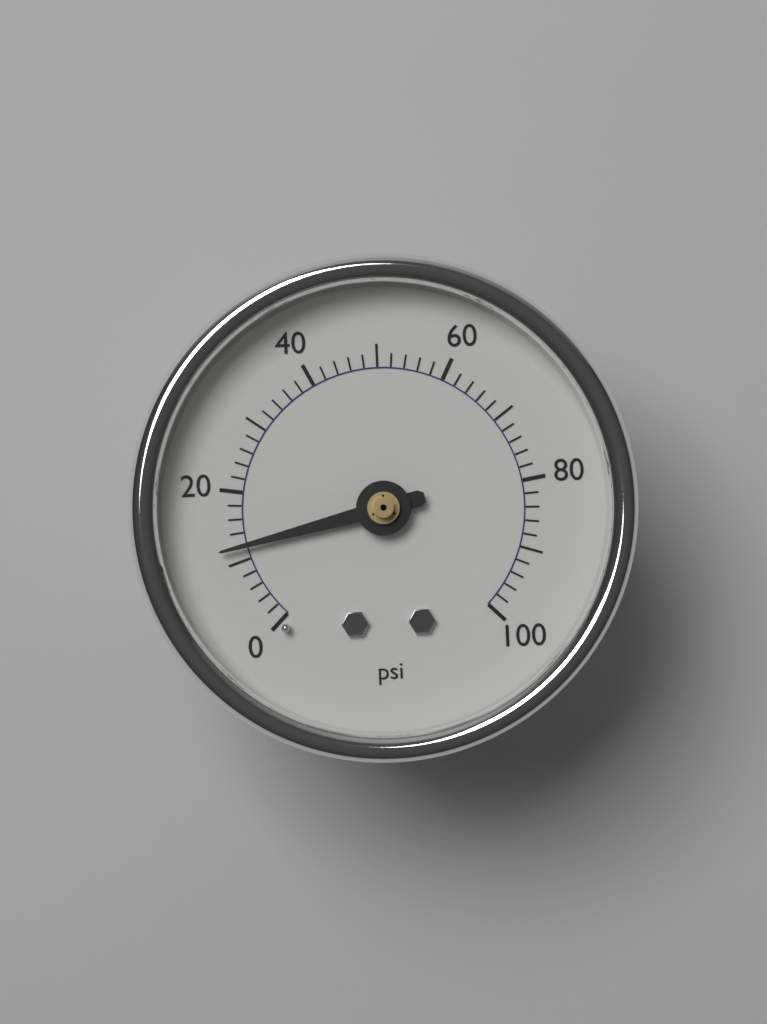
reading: 12 psi
